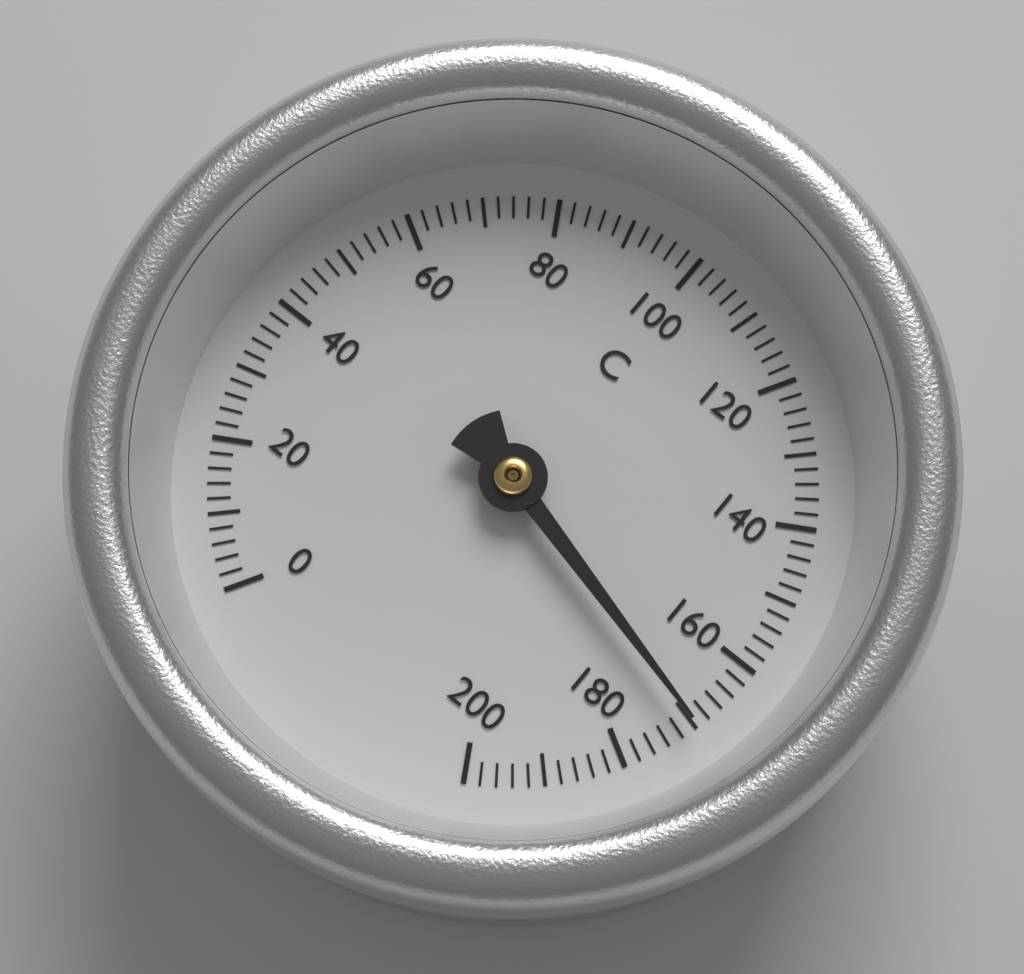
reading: 170 °C
